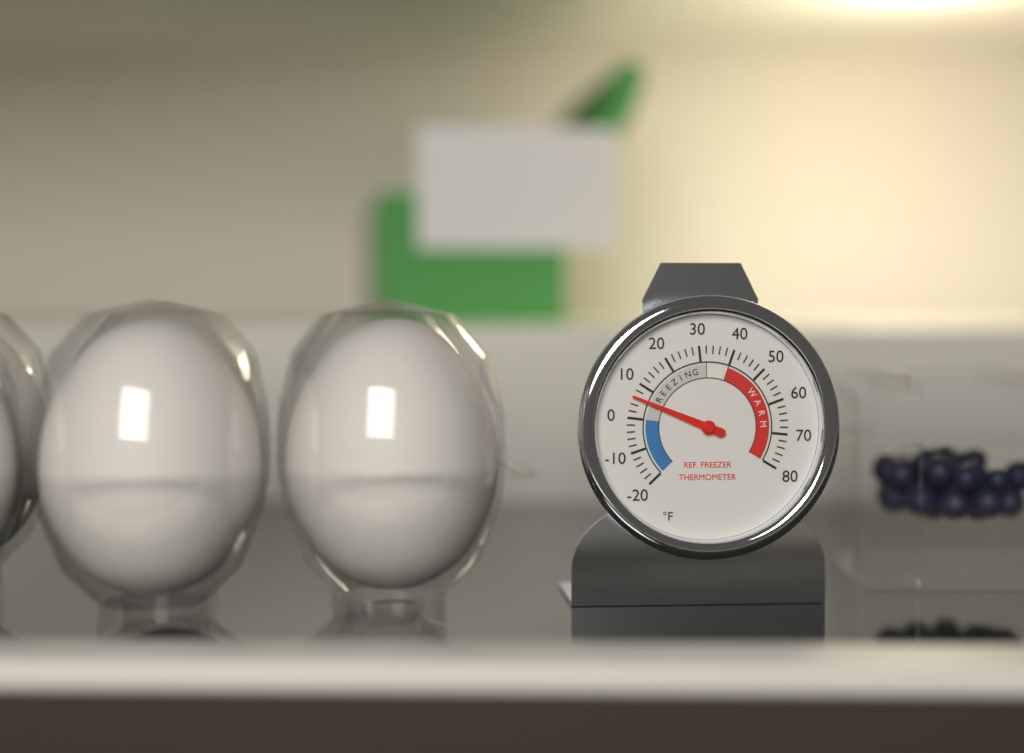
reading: 6 °F
